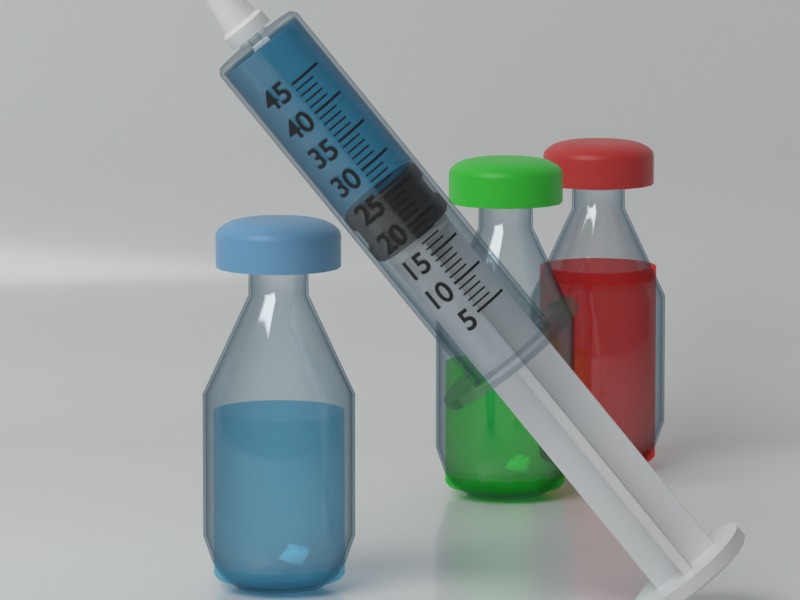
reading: 26 (no unit)
